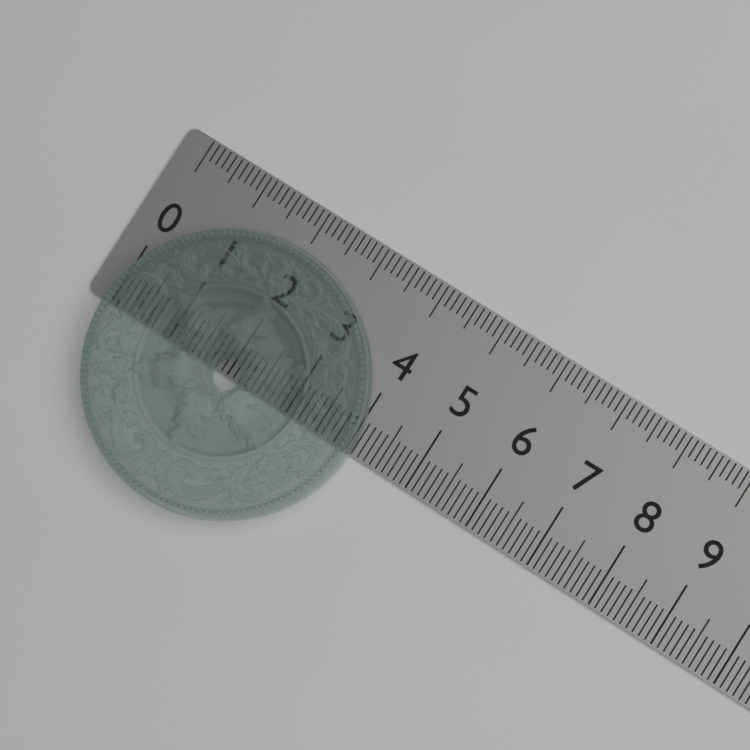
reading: 4.1 (no unit)
